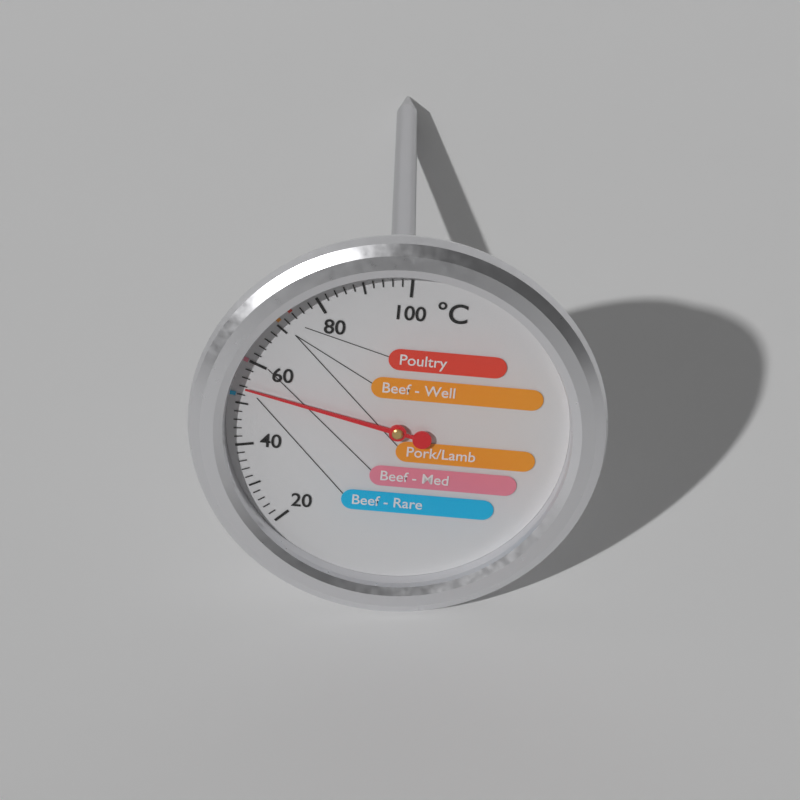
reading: 54 °C
